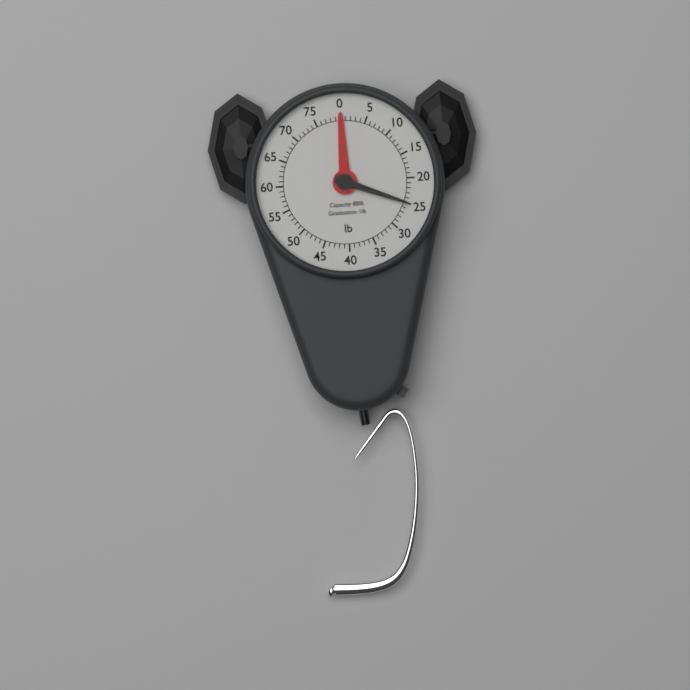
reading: 25 lb
